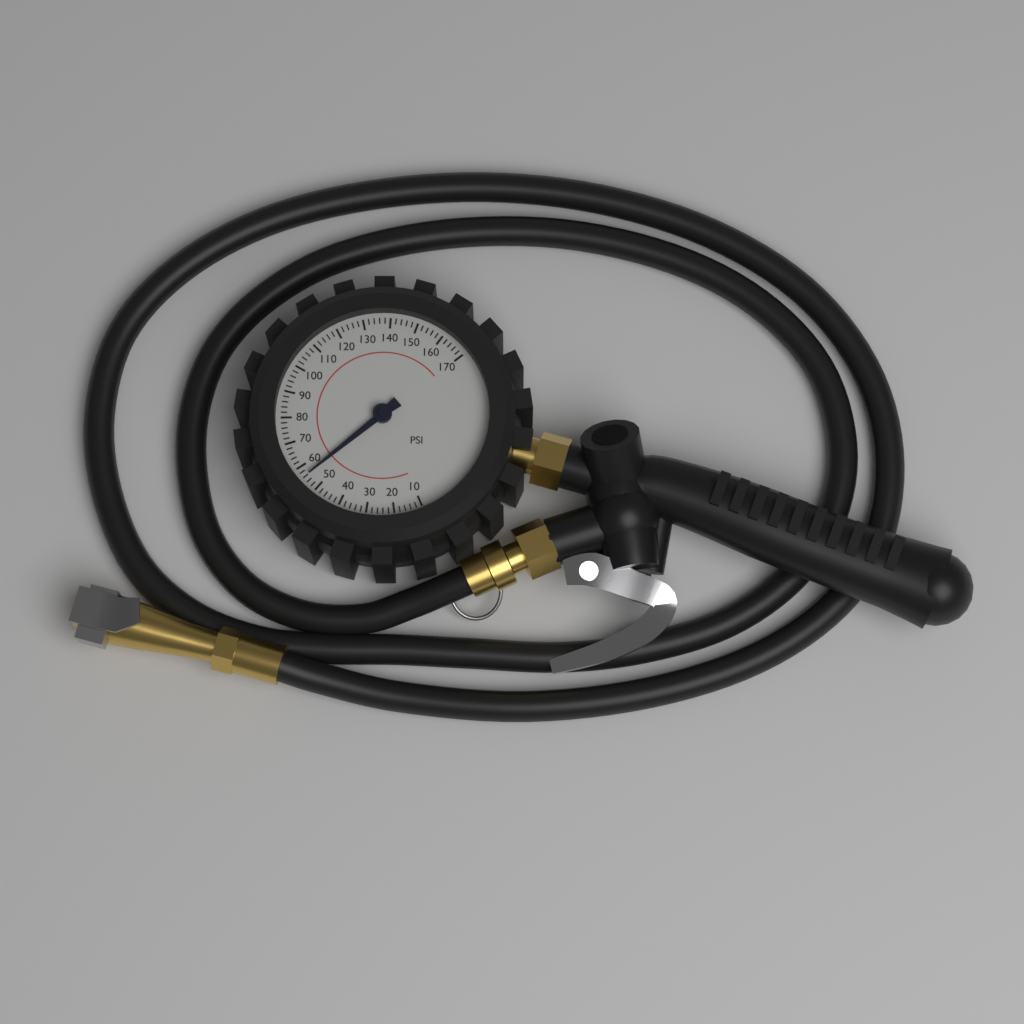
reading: 56 psi
